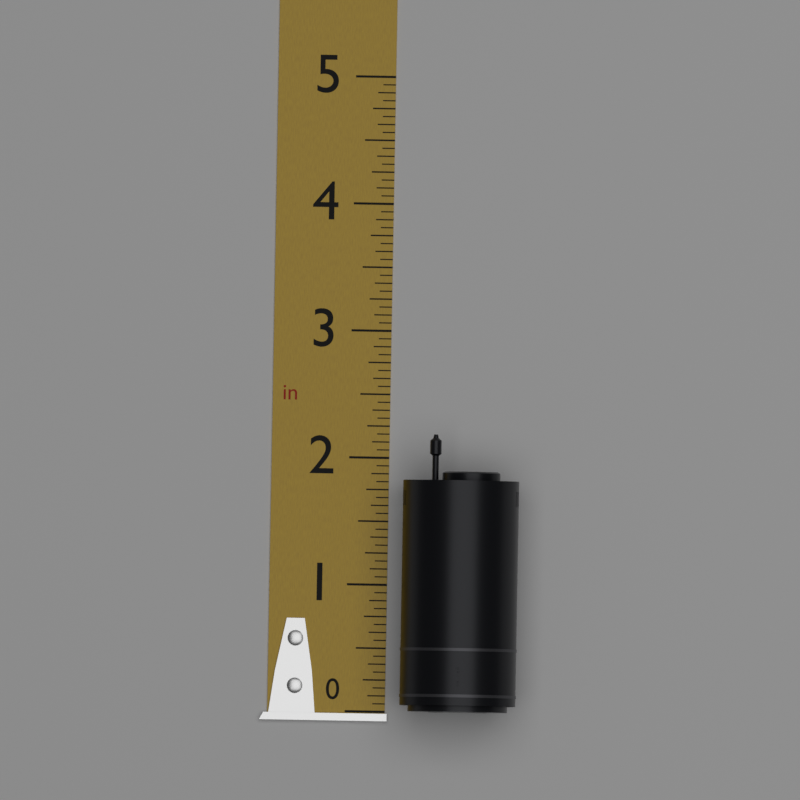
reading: 2.1875 in
